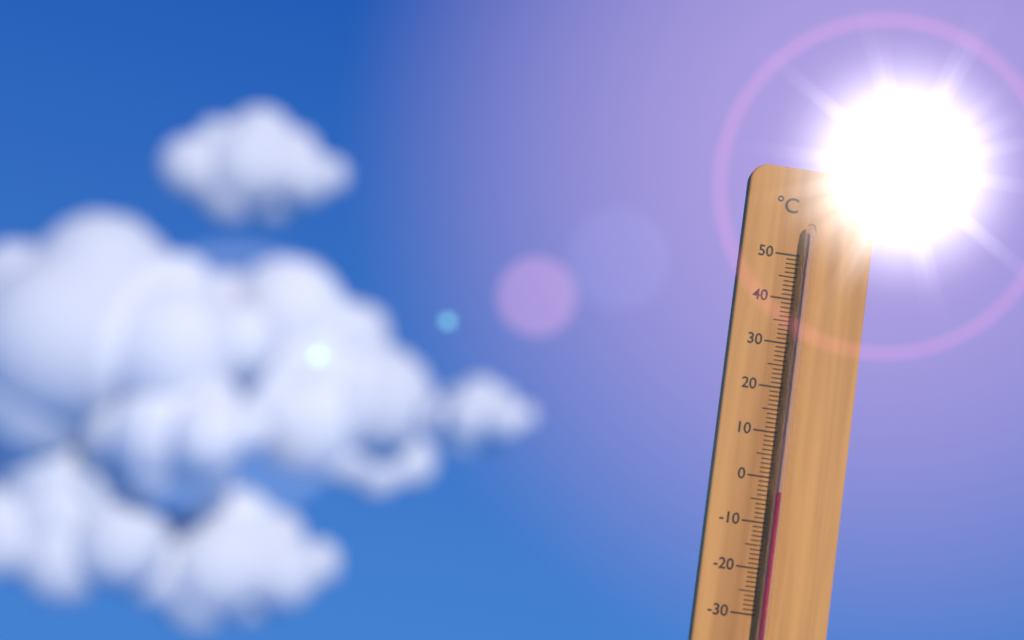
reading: -3 °C
